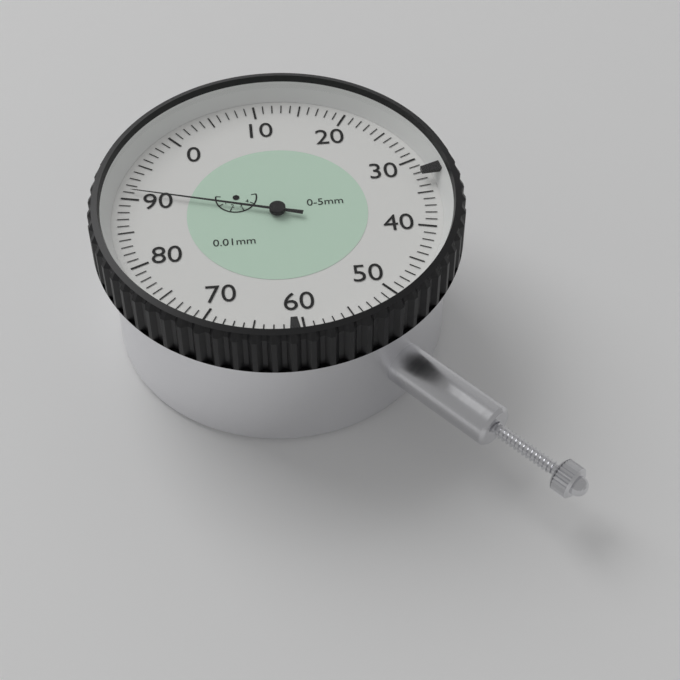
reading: 0.91 mm
